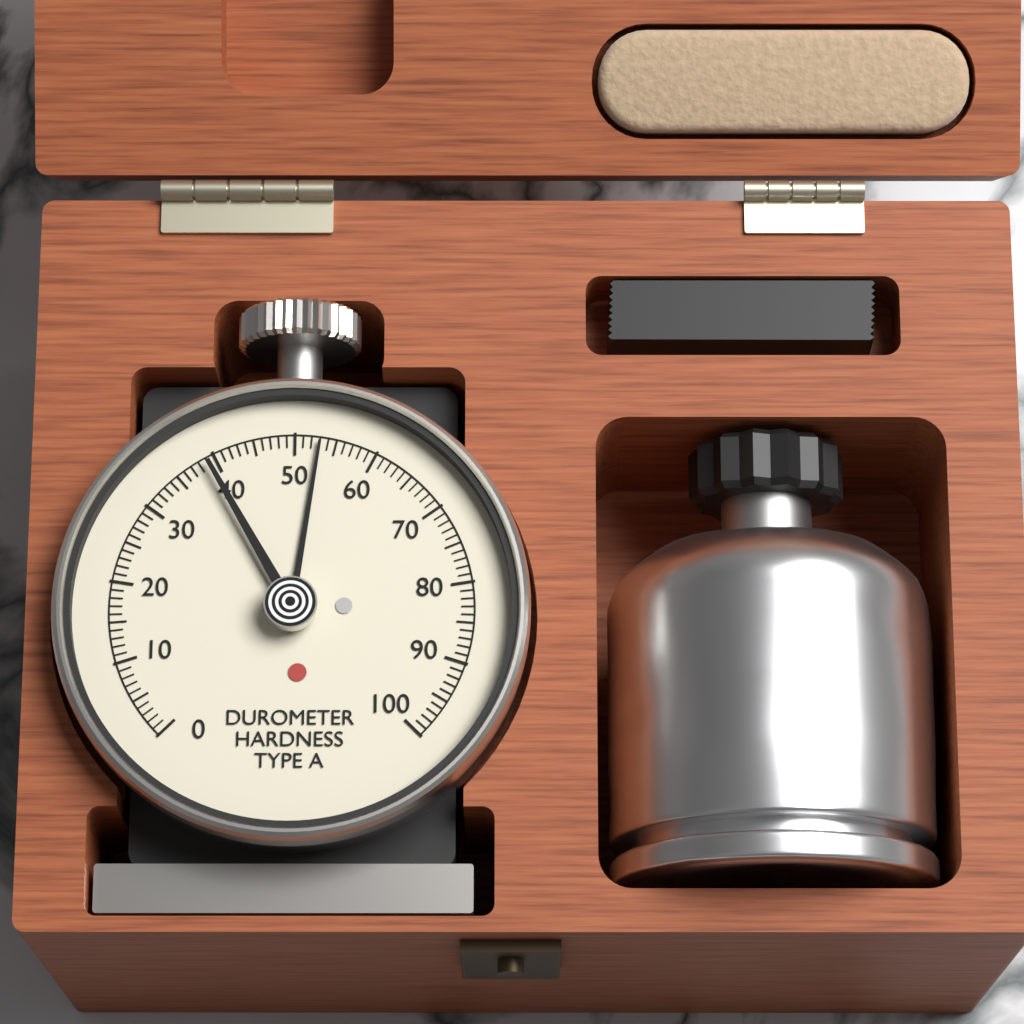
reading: 53 Shore A
